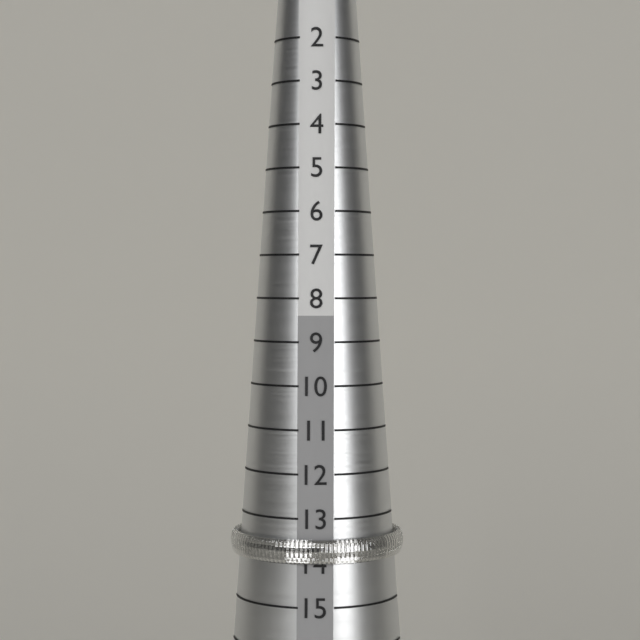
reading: 14 (no unit)
